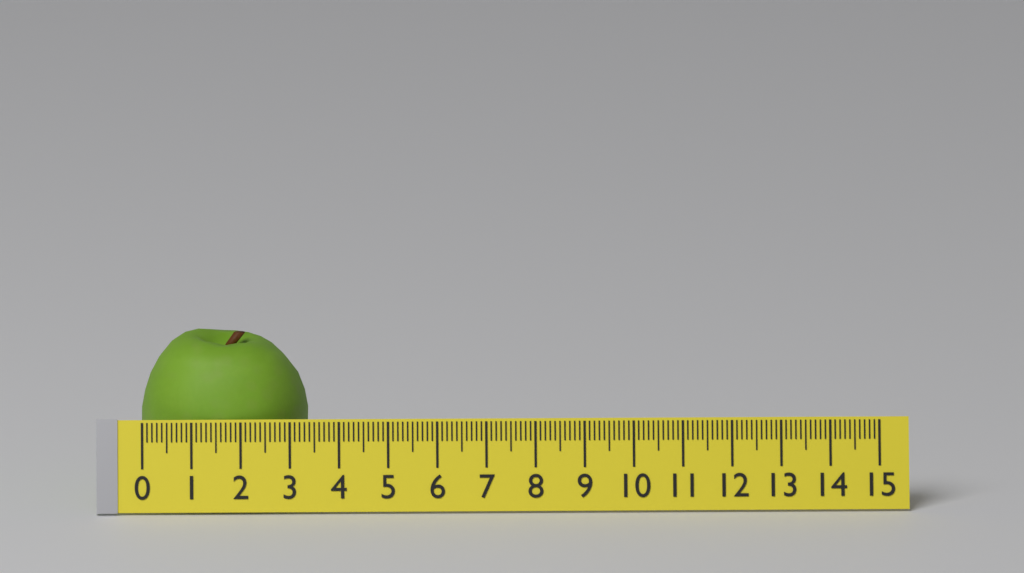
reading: 3.4 (no unit)
